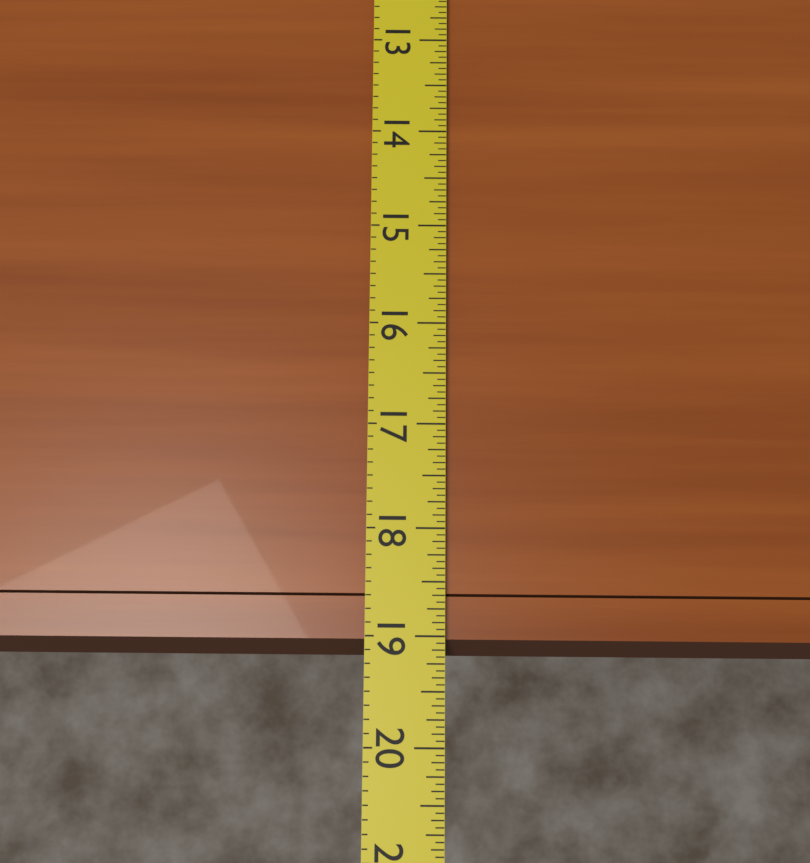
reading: 19.1875 (no unit)
